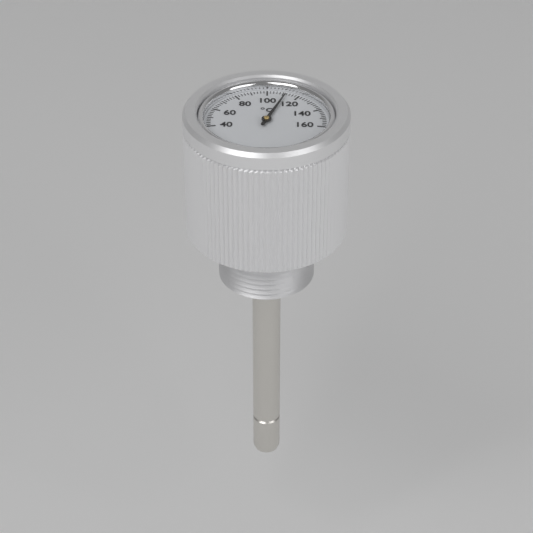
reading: 112 °C
